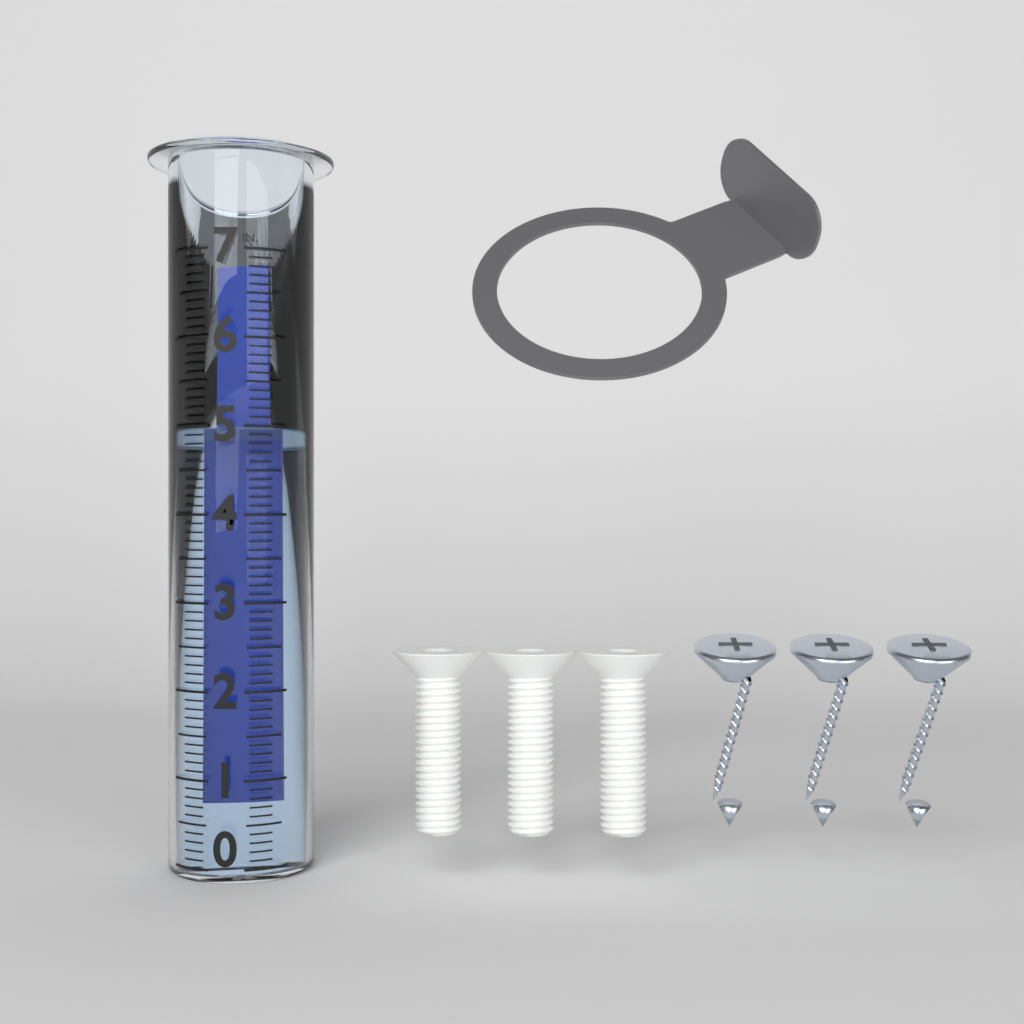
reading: 5.0 in
